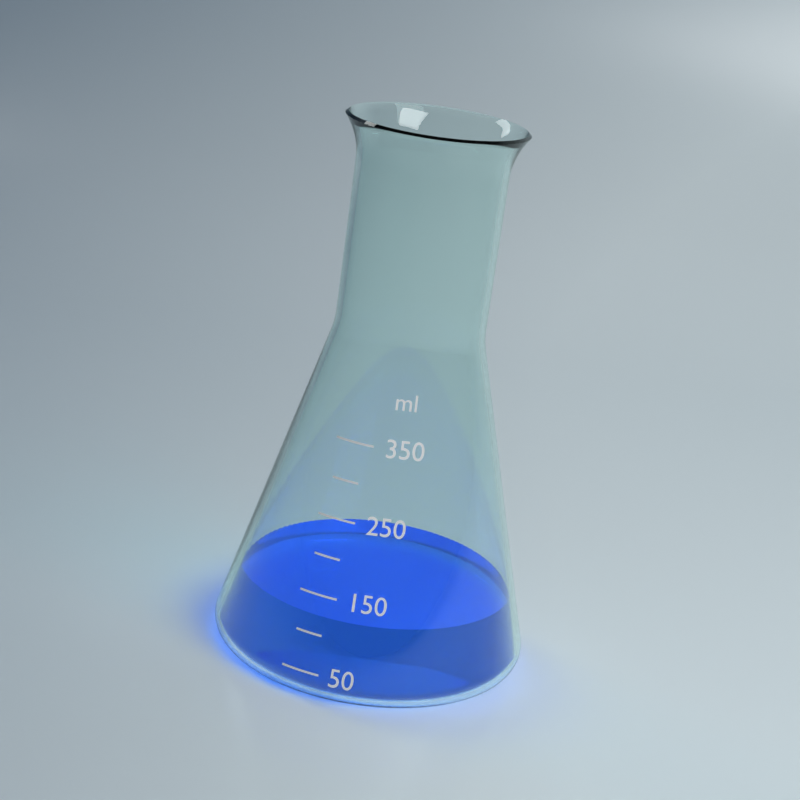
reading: 120 ml
